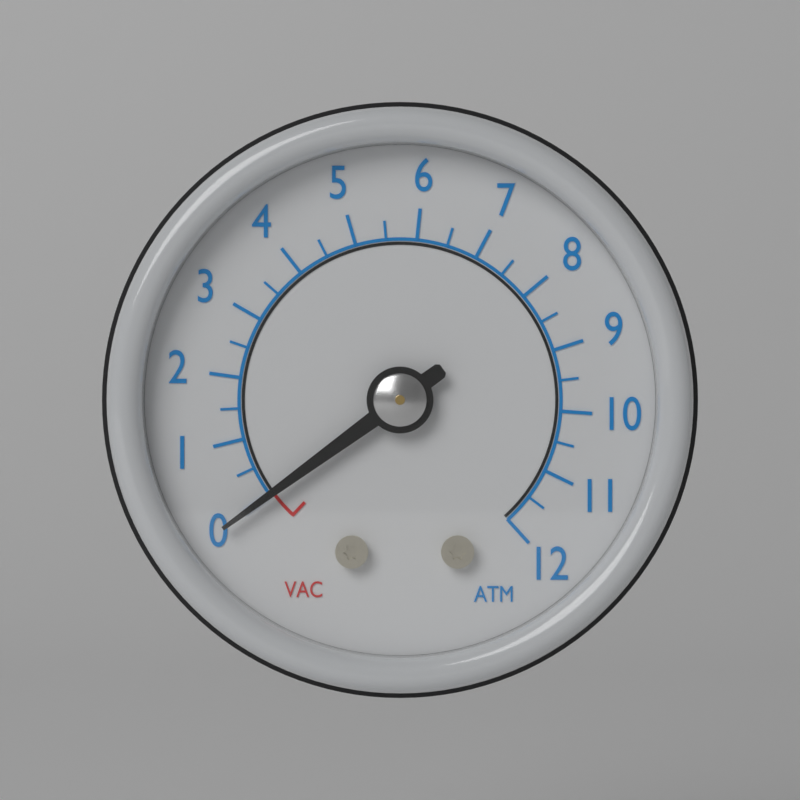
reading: 0.0 ATM
